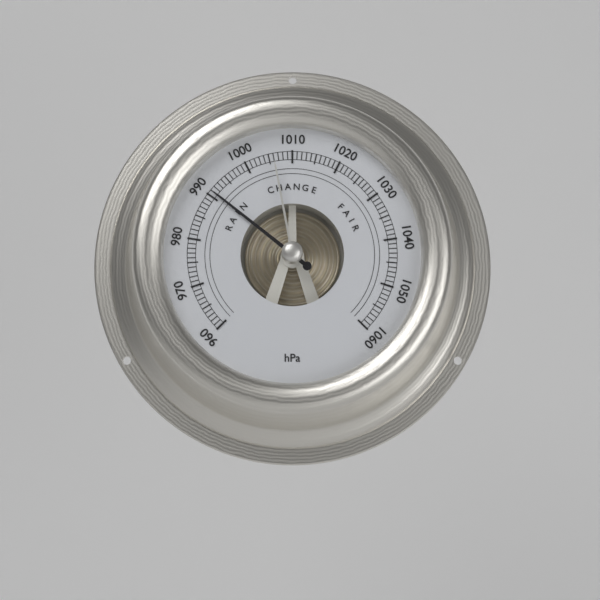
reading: 991 hPa
